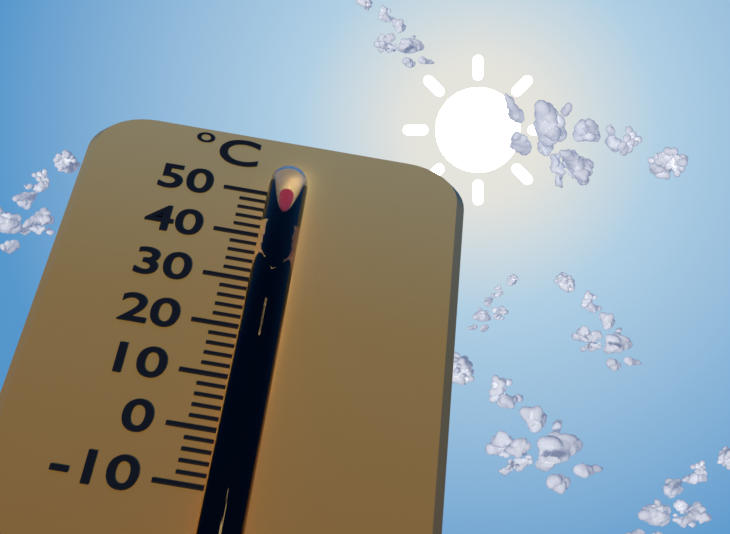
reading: 48 °C
